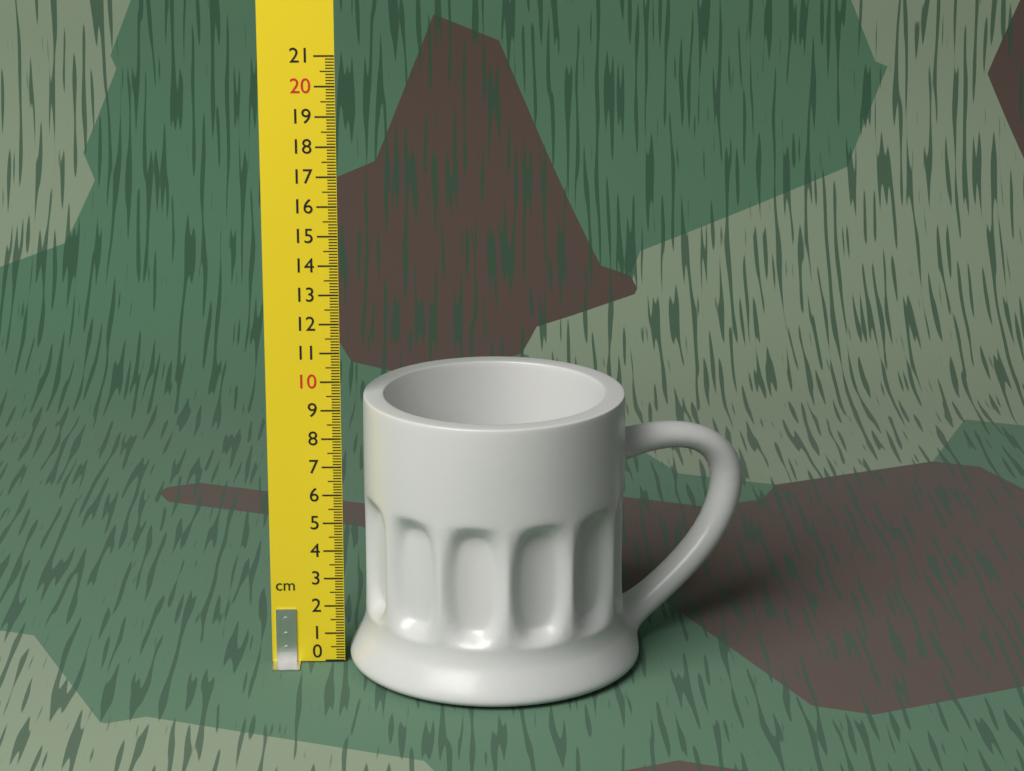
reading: 9.5 cm
